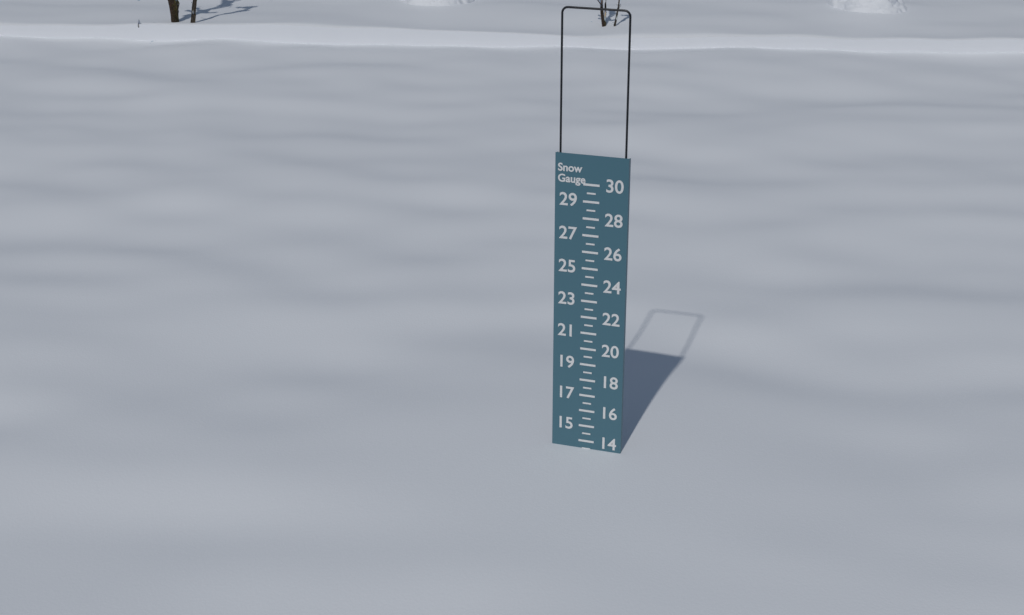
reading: 13.5 (no unit)
